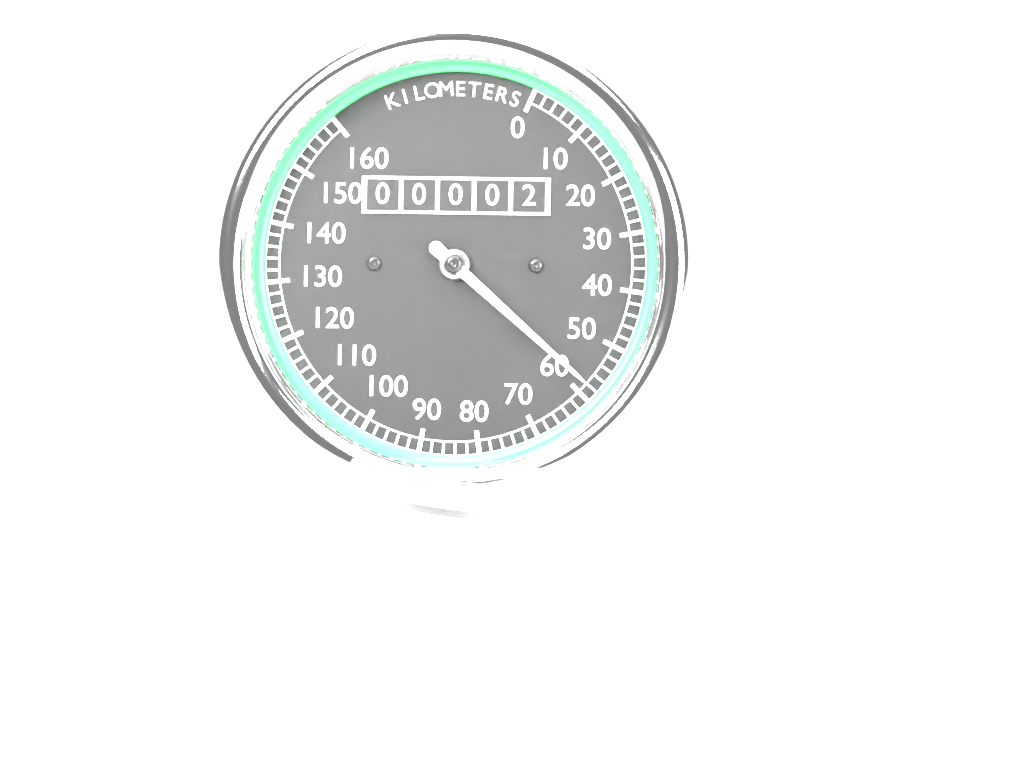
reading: 58 km/h
